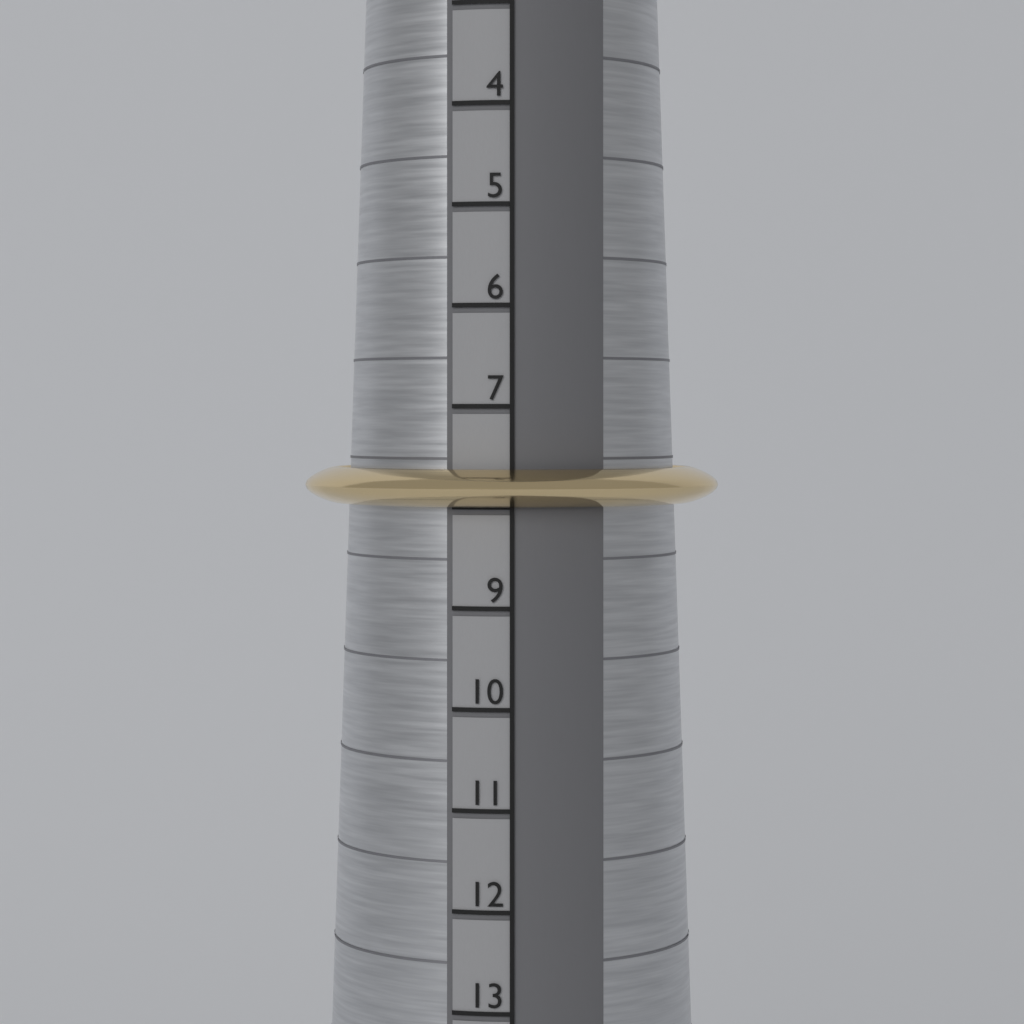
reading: 8 (no unit)
